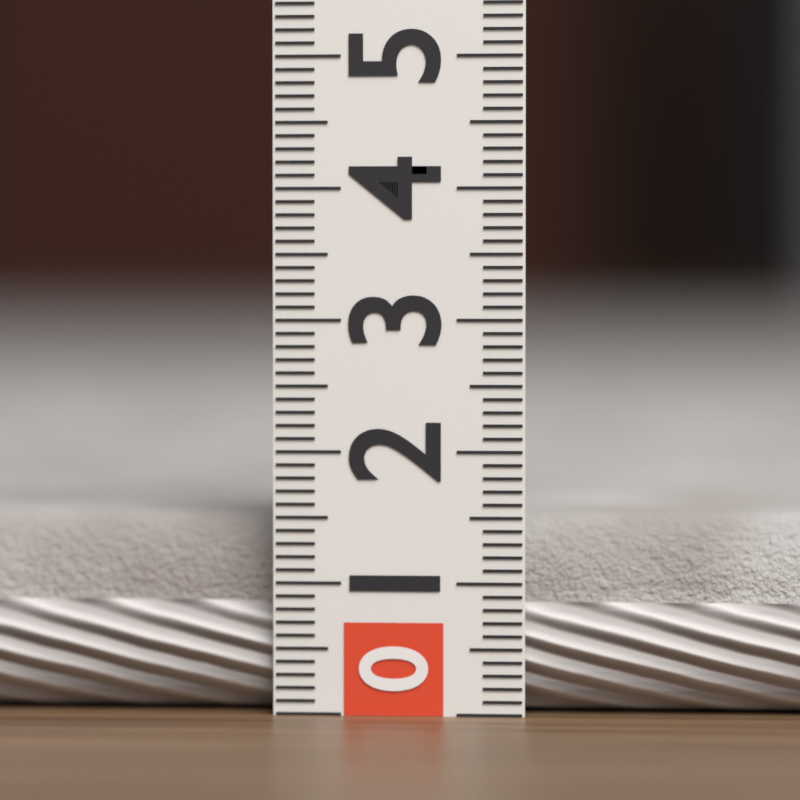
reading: 1.5 (no unit)
